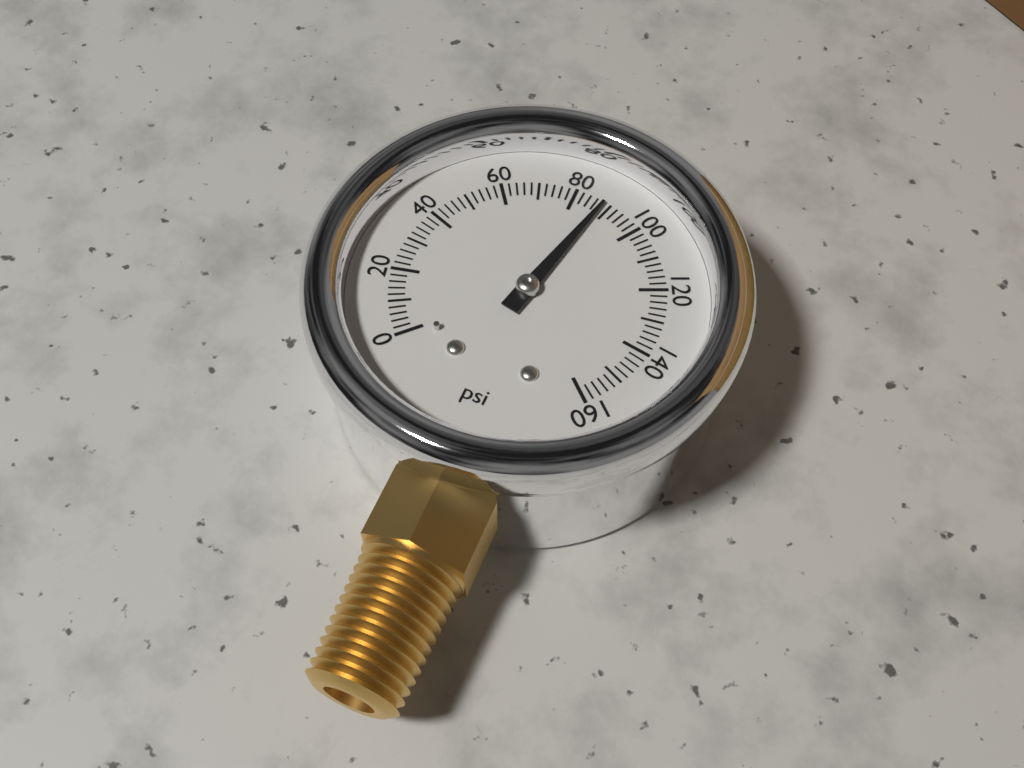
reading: 88 psi
